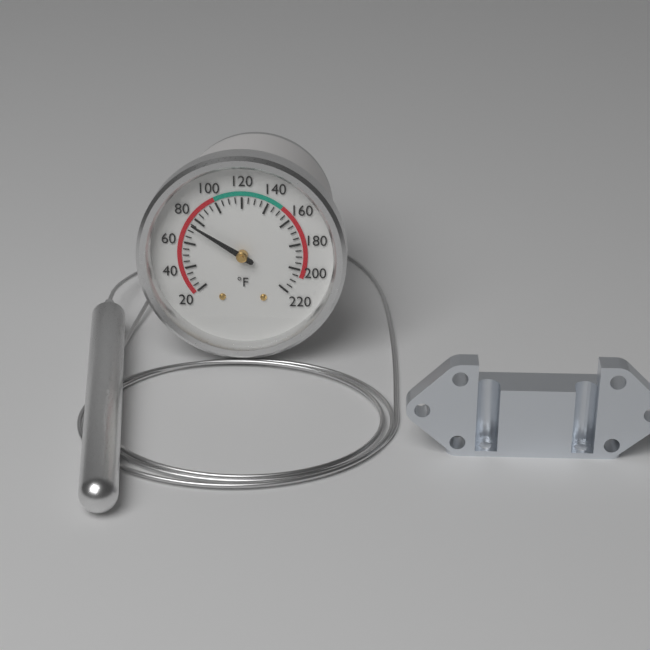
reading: 75 °F
